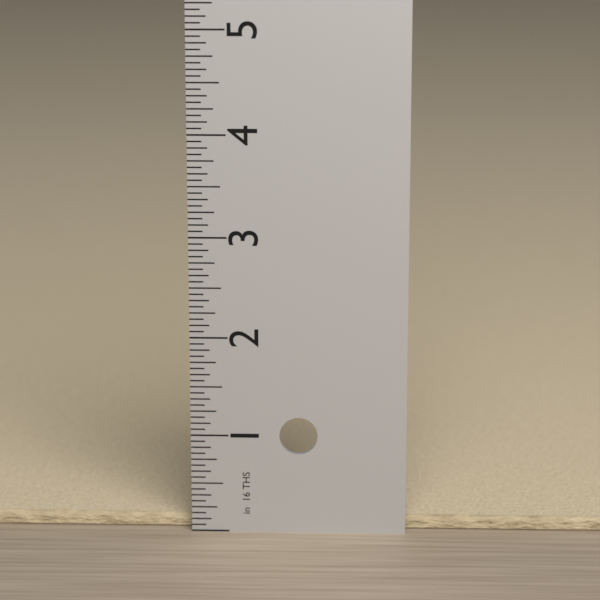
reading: 0.1250 in
